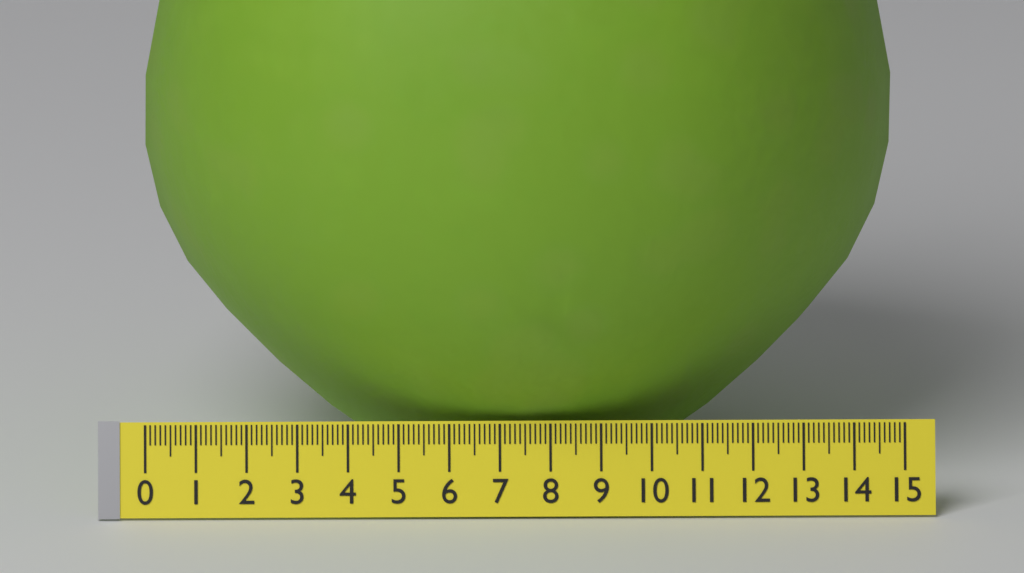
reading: 14.9 (no unit)
